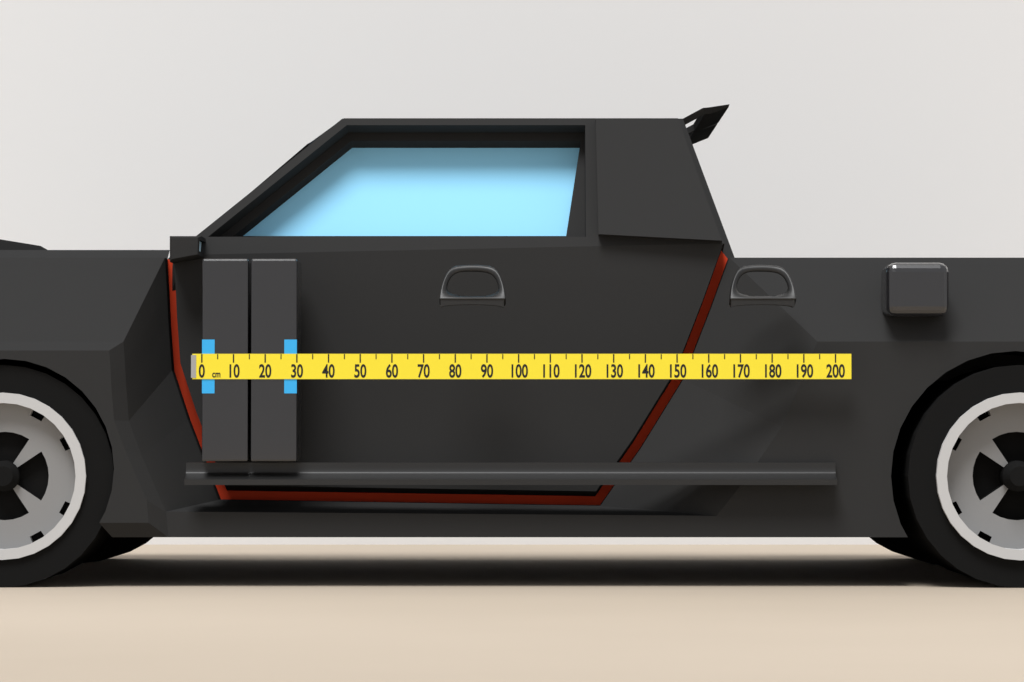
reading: 30 cm
